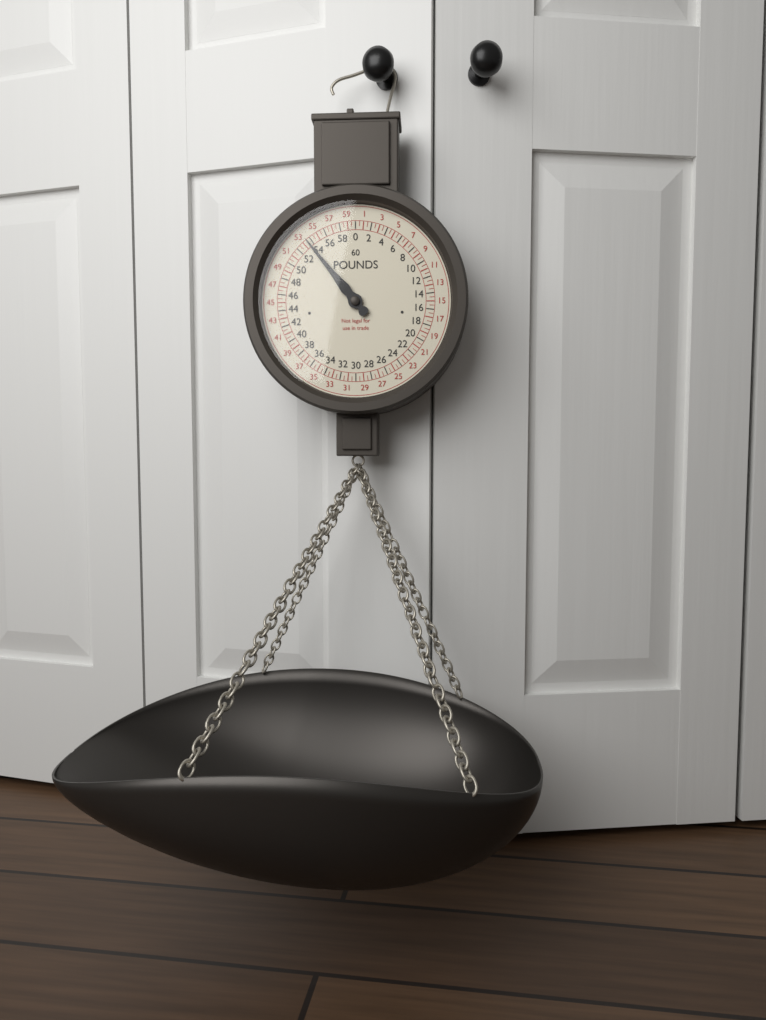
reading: 53.5 lb
